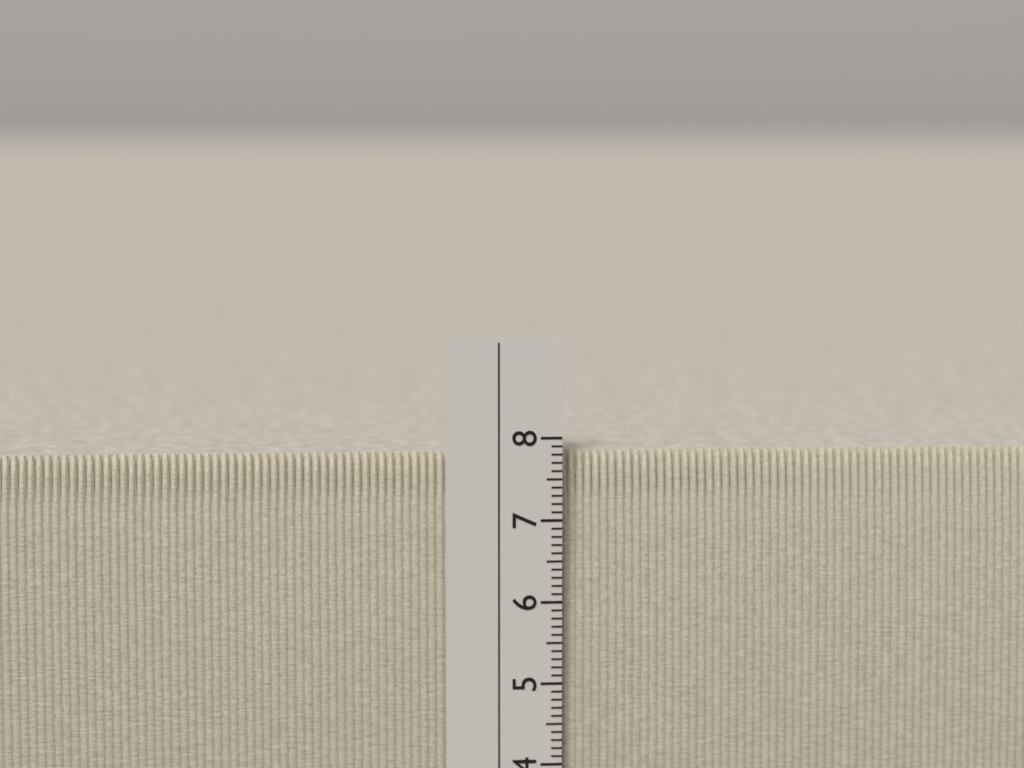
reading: 7.8 cm
